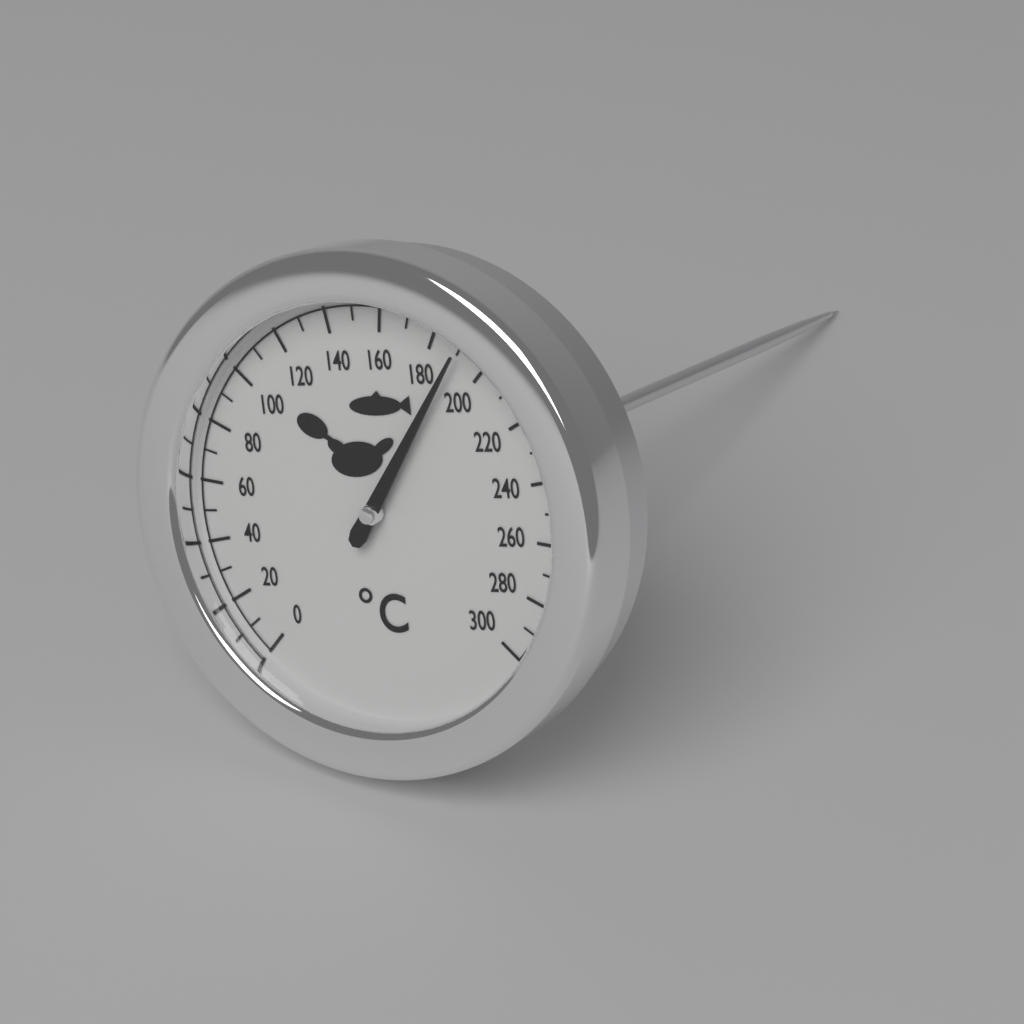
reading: 190 °C
